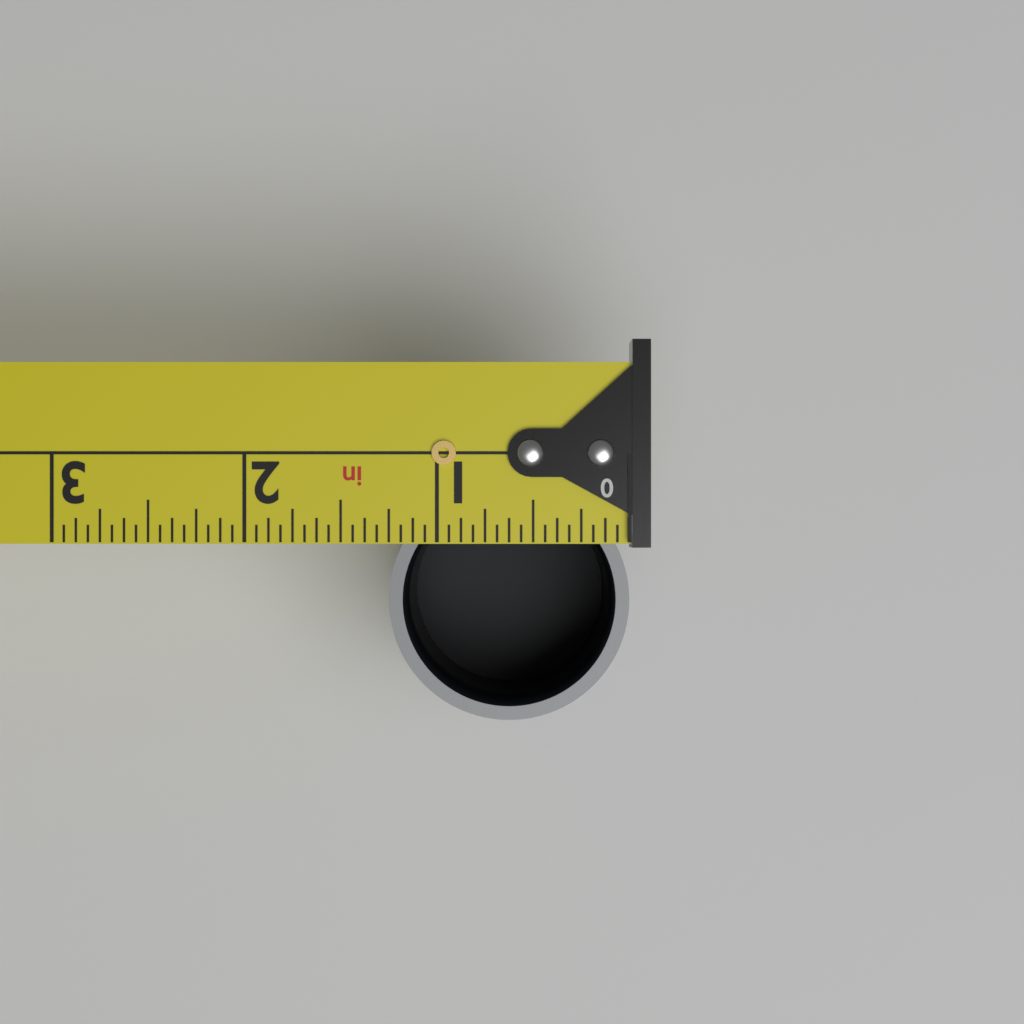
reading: 1.2500 in
